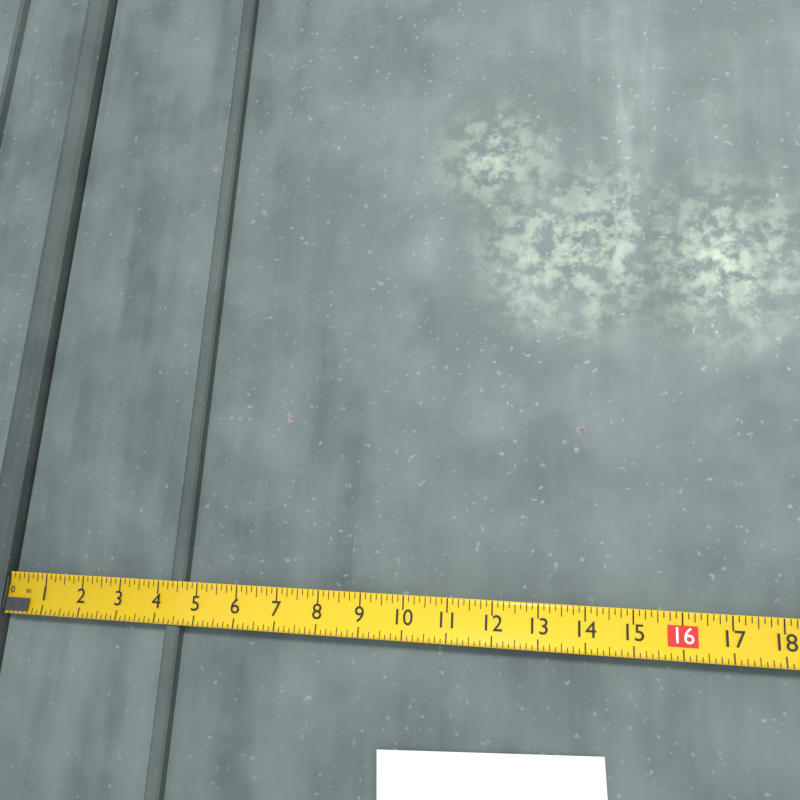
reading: 4.625 in
